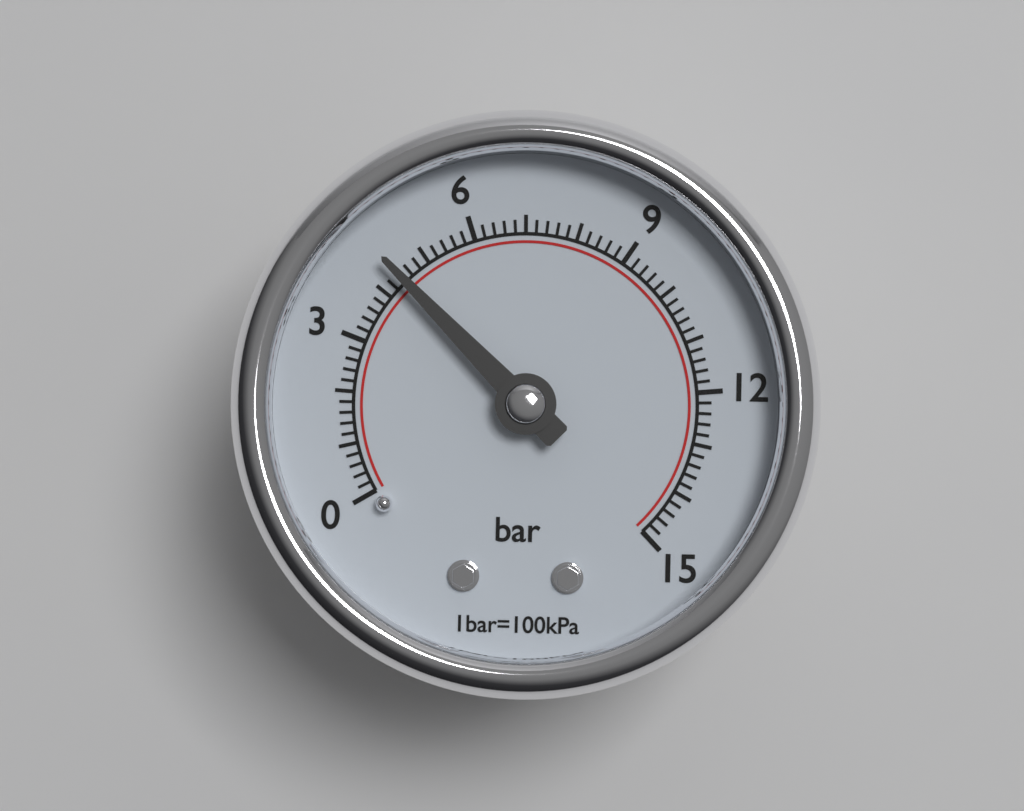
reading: 4.4 bar
